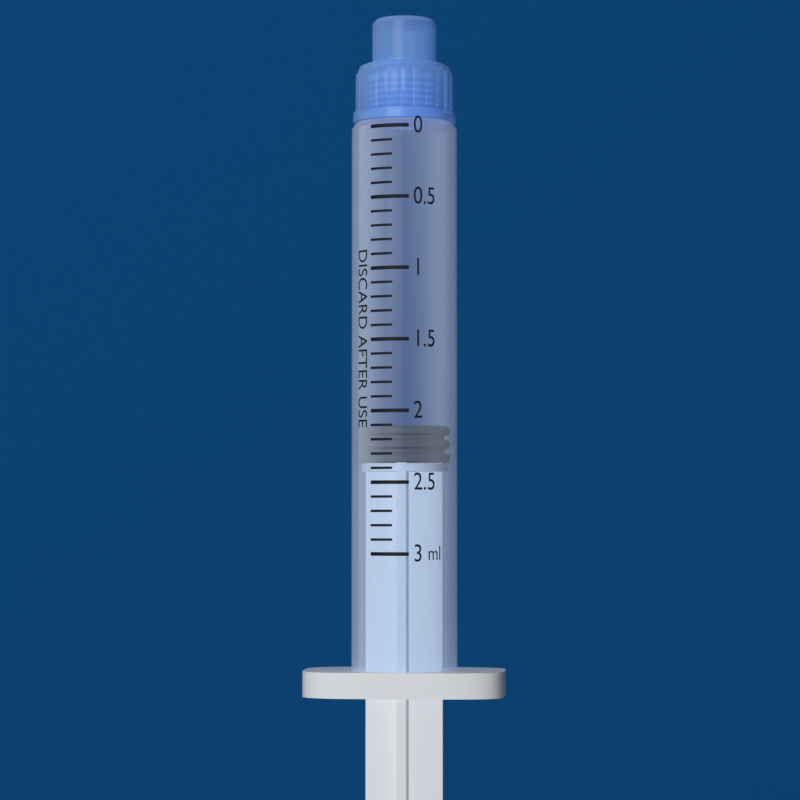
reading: 2.1 ml
